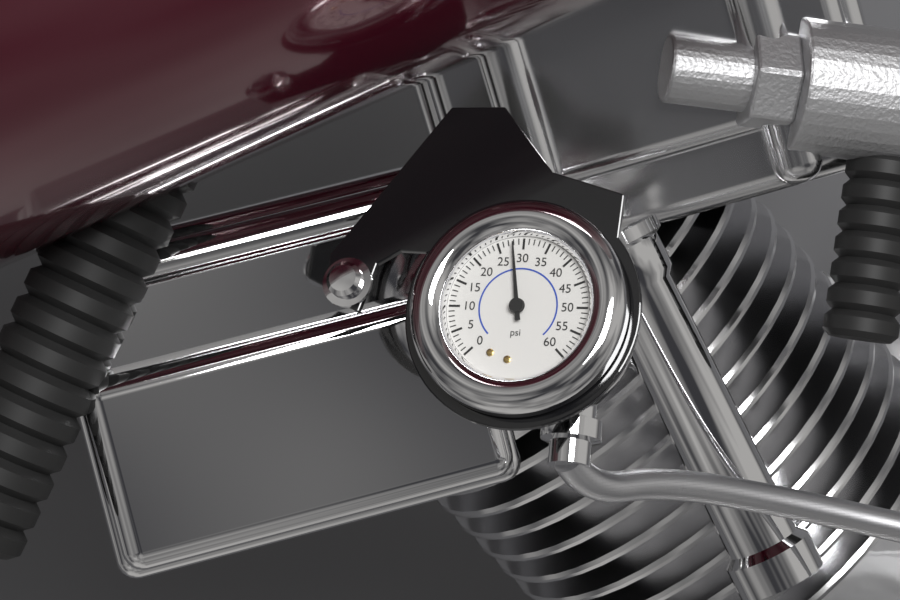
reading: 28 psi
